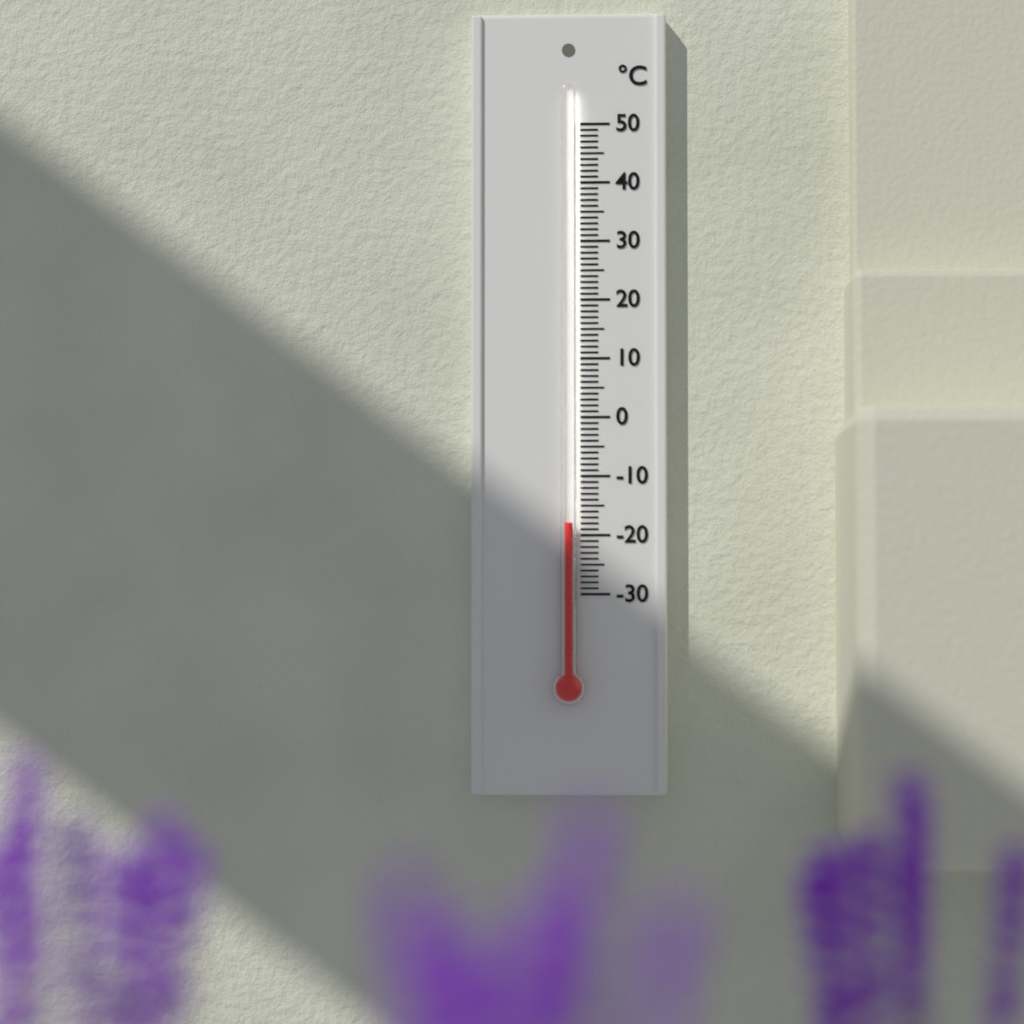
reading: -18 °C
